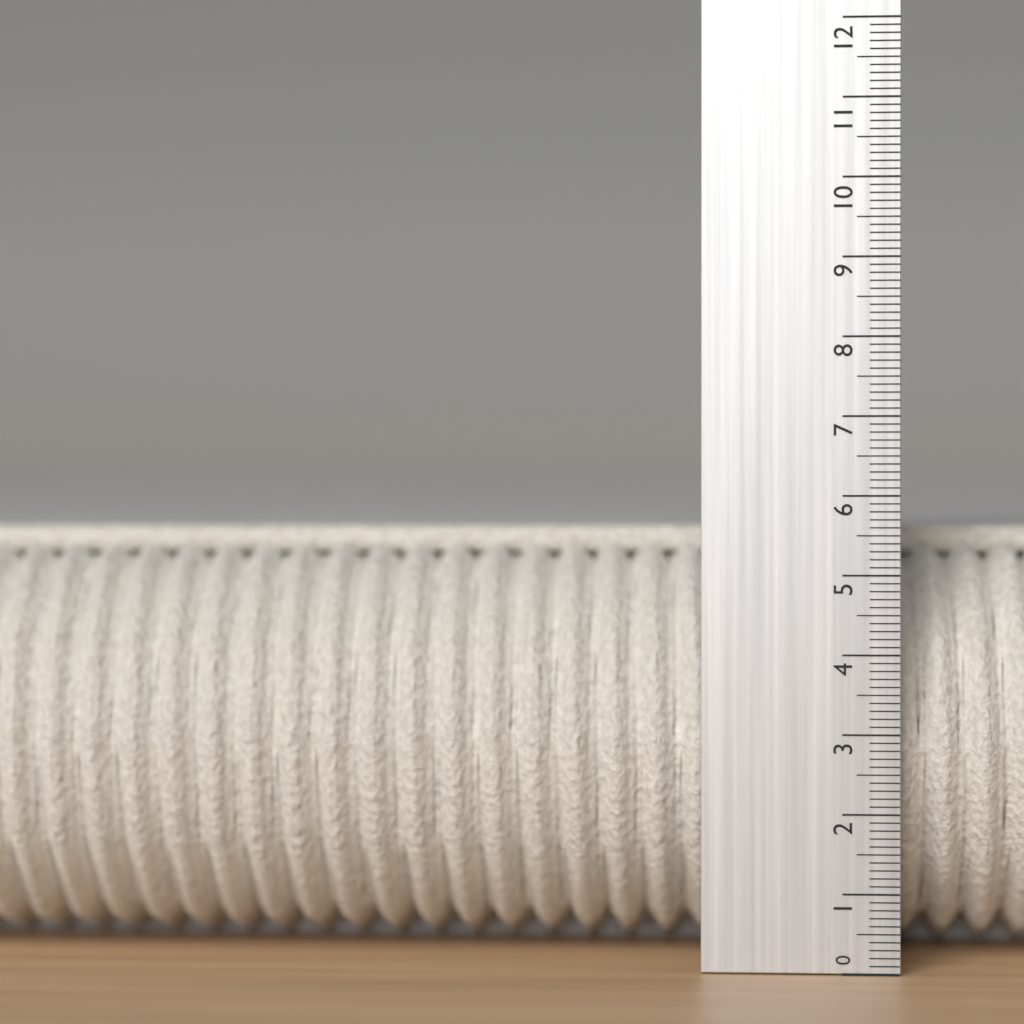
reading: 5.6 (no unit)
